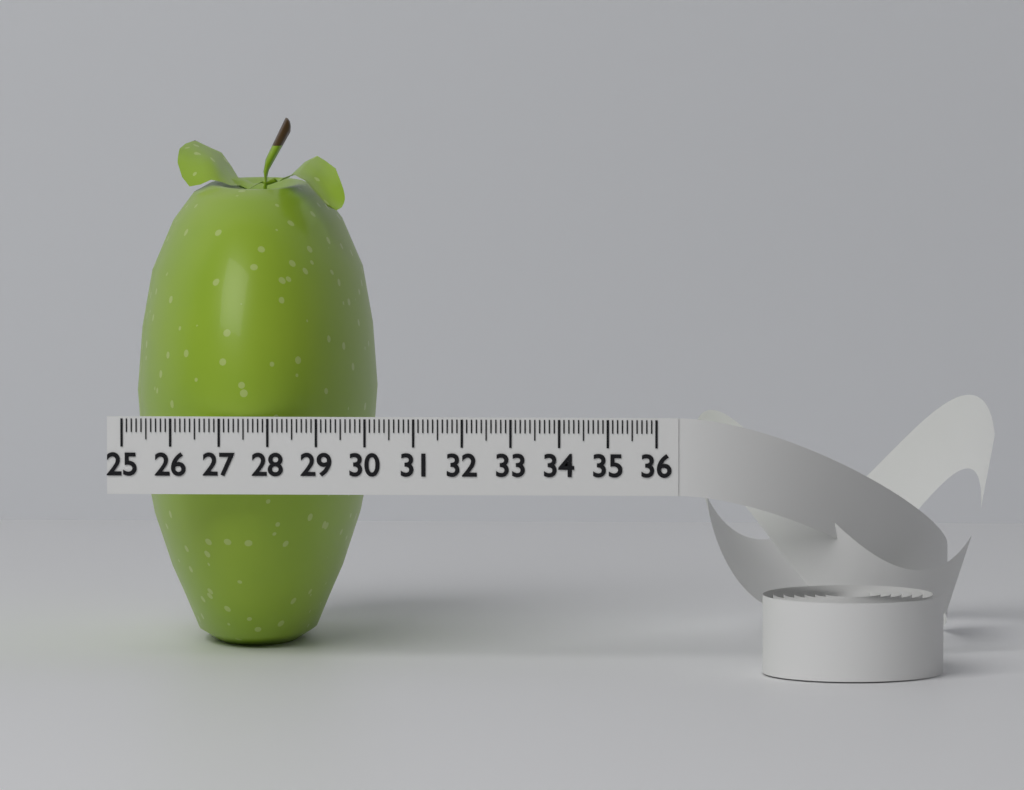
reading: 30.0 (no unit)
